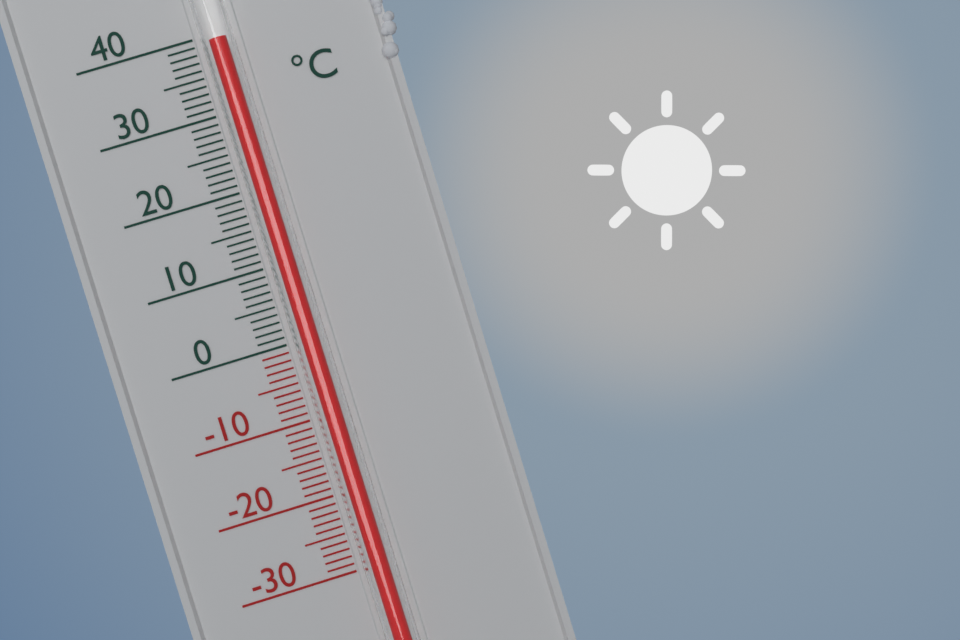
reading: 39 °C
